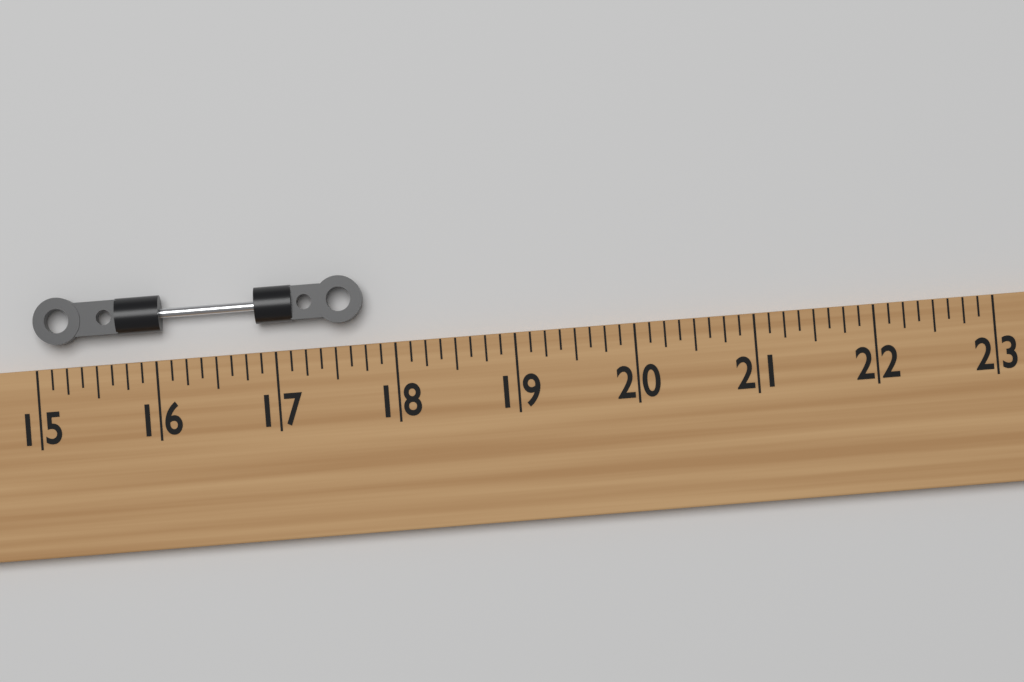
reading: 17.750 (no unit)
